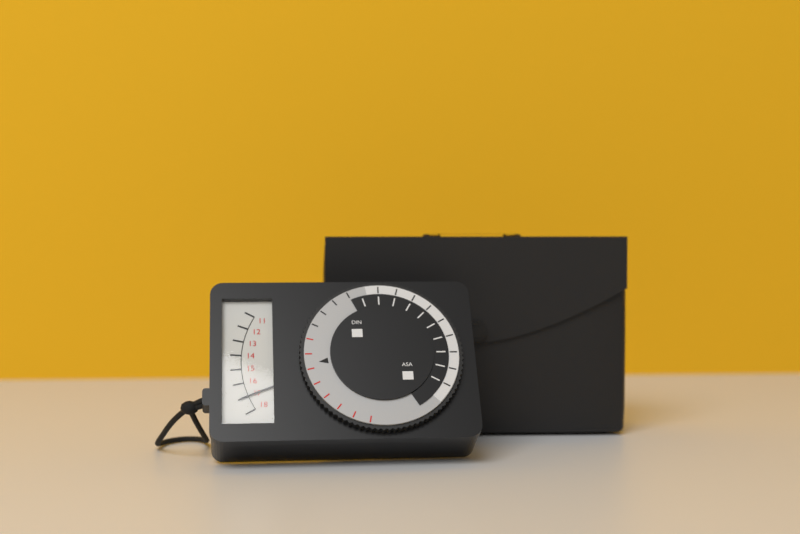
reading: 17 (no unit)
